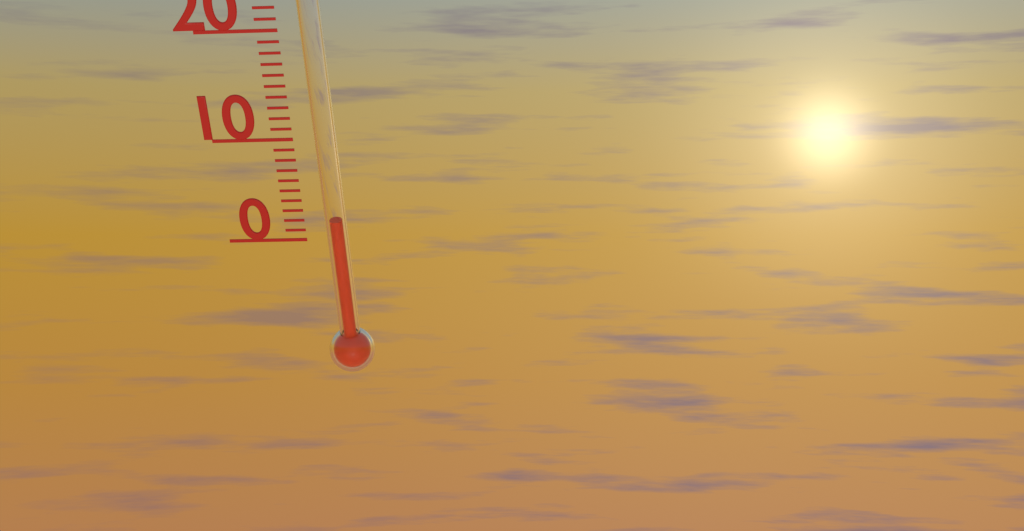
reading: 2 °C
